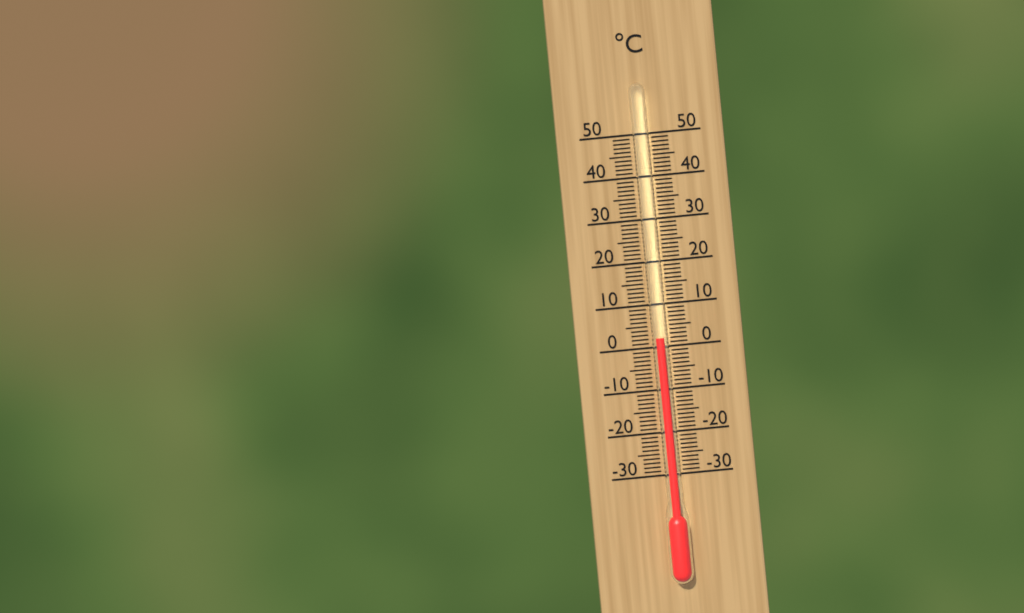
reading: 2 °C
